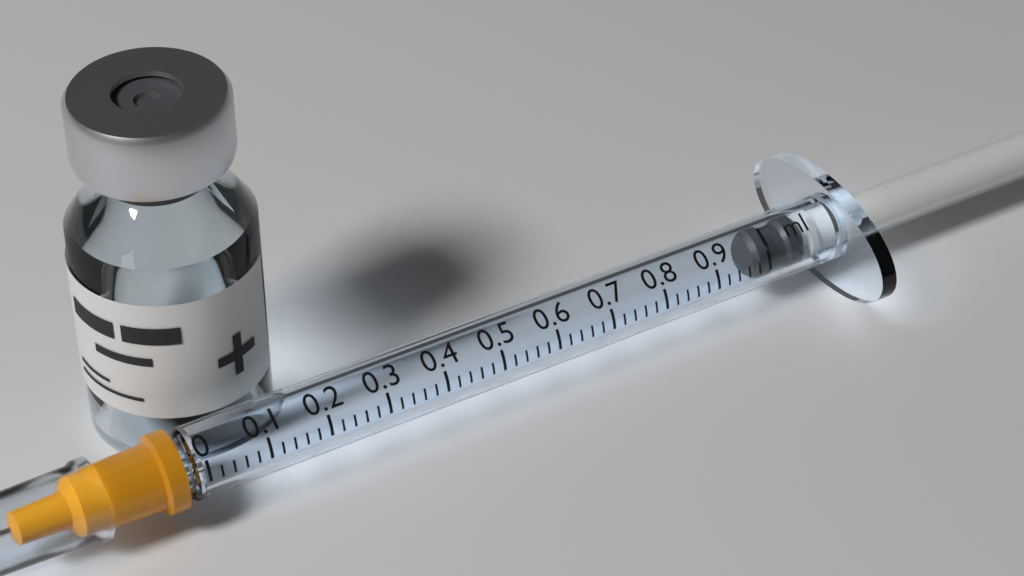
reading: 0.98 ml
